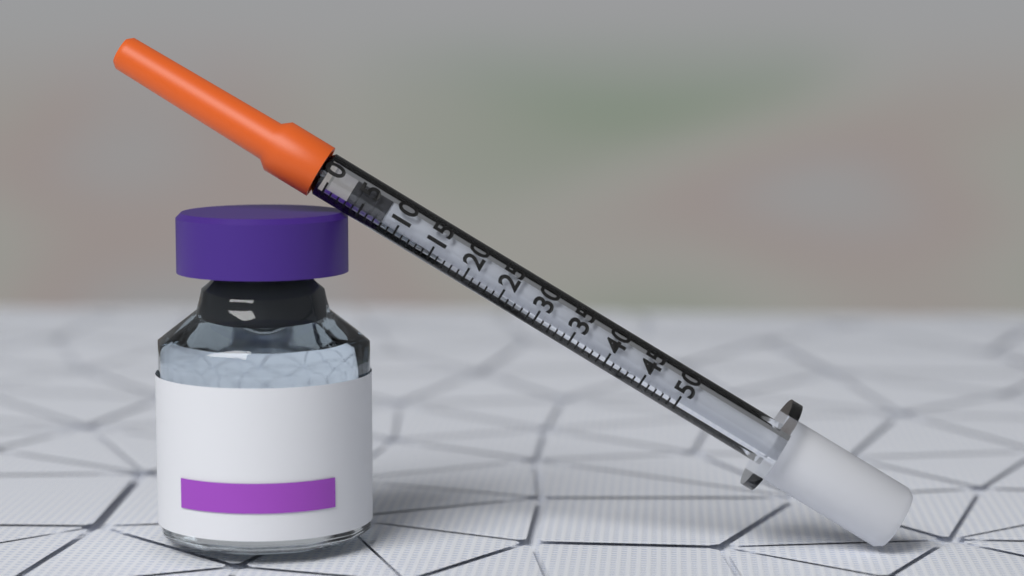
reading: 3 (no unit)
